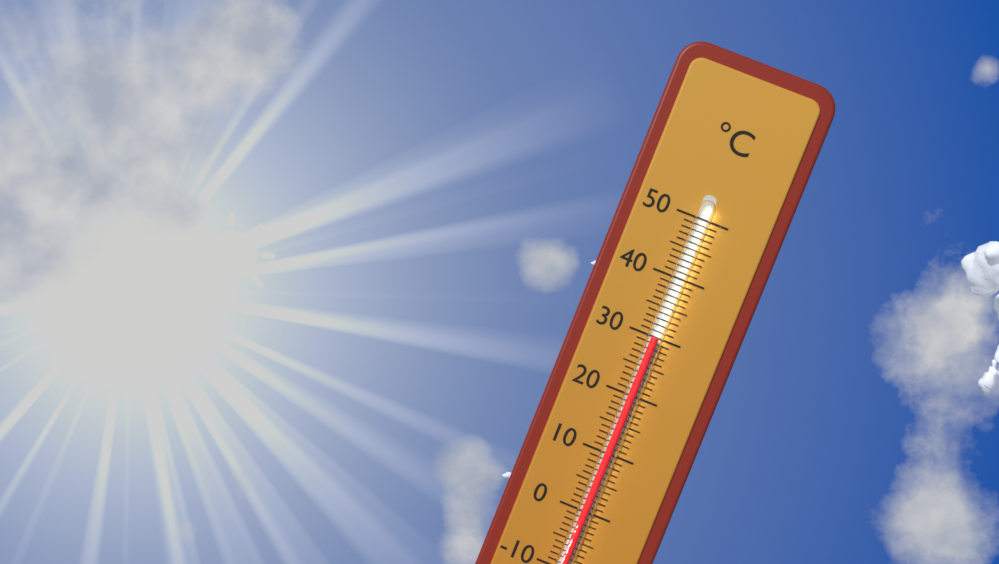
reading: 30 °C
